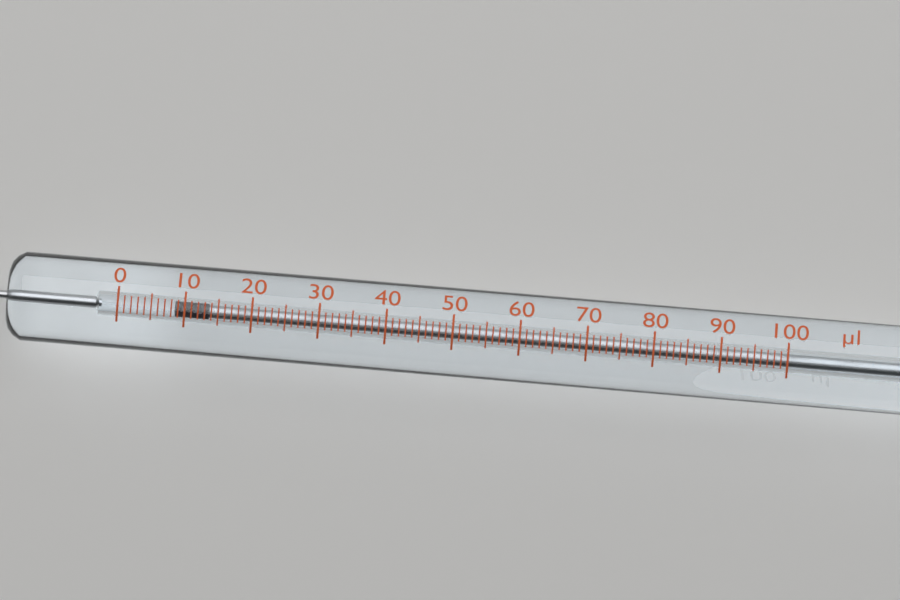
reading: 9 µl
